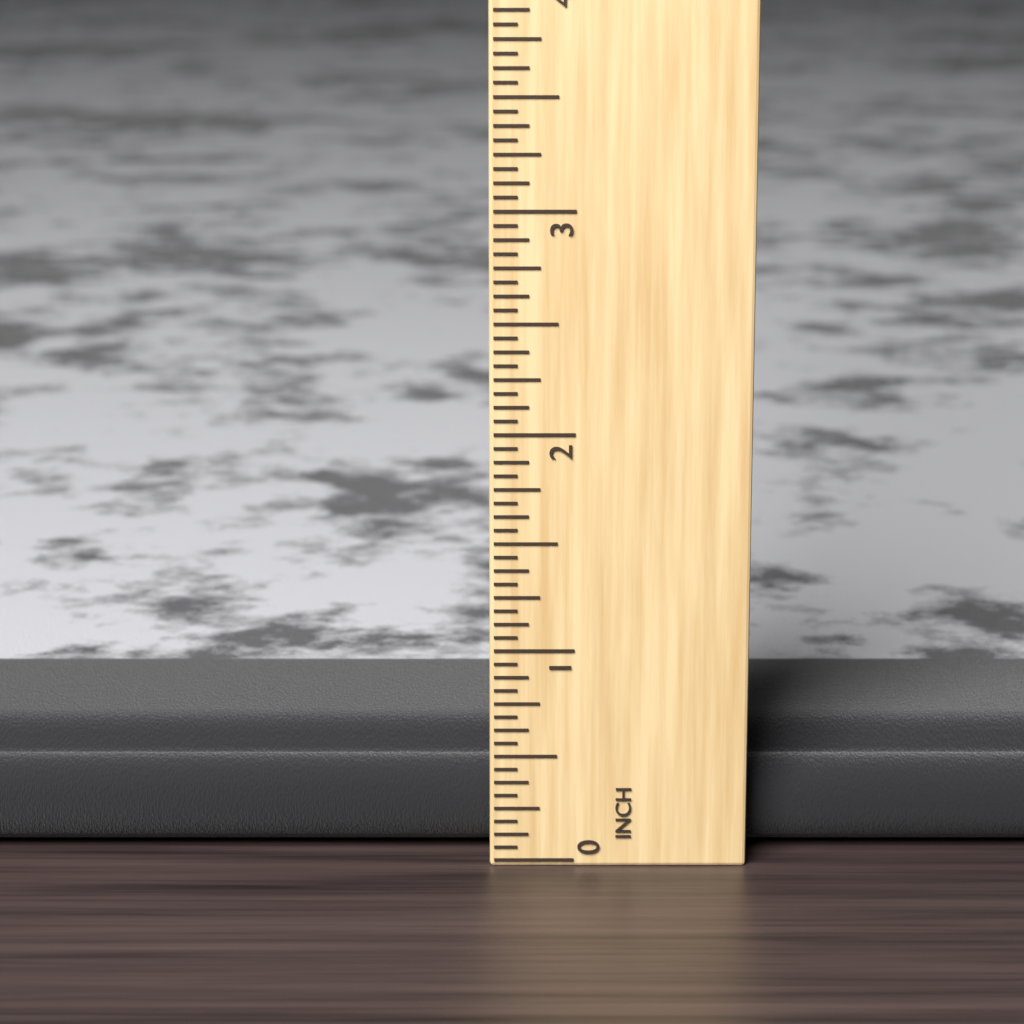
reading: 0.5000 in
